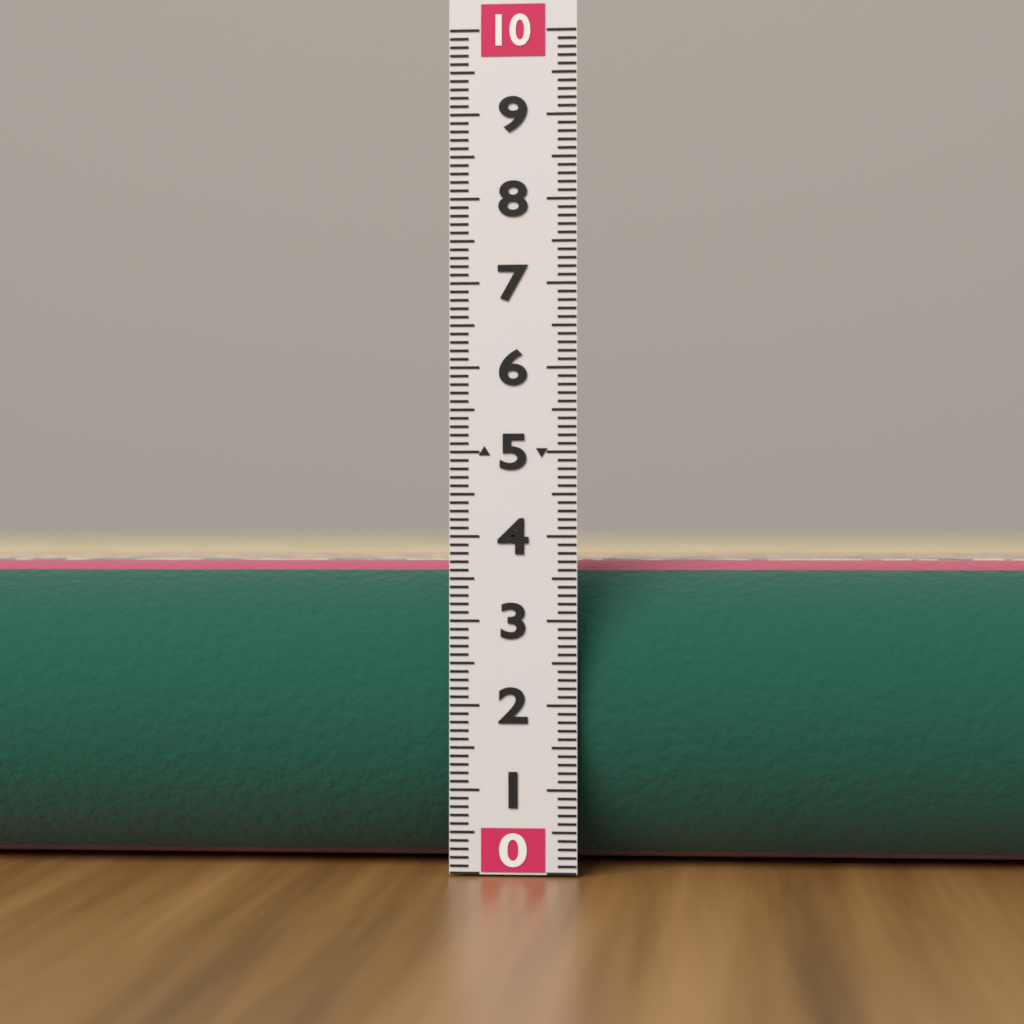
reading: 3.7 (no unit)
